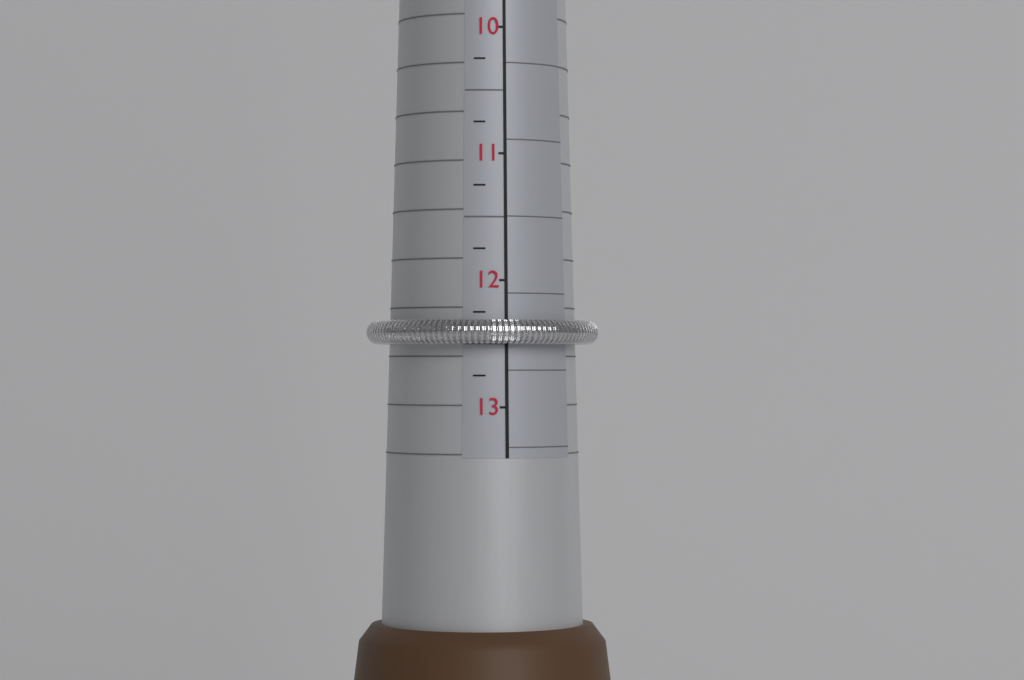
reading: 12.50 (no unit)
